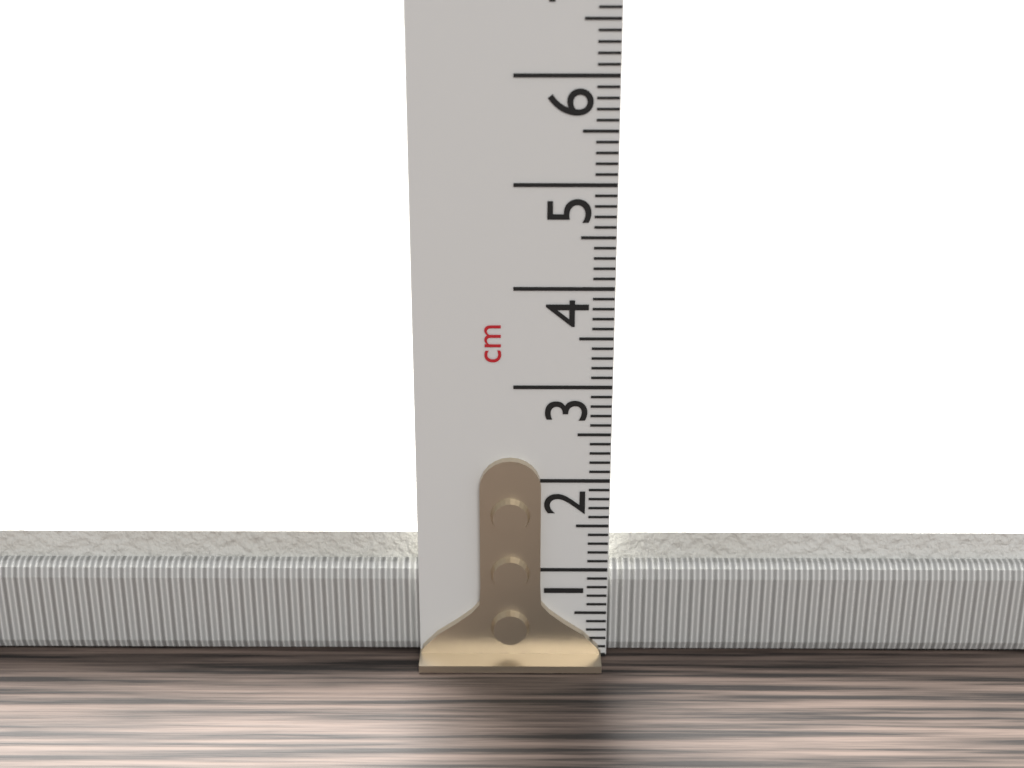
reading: 1.3 cm
